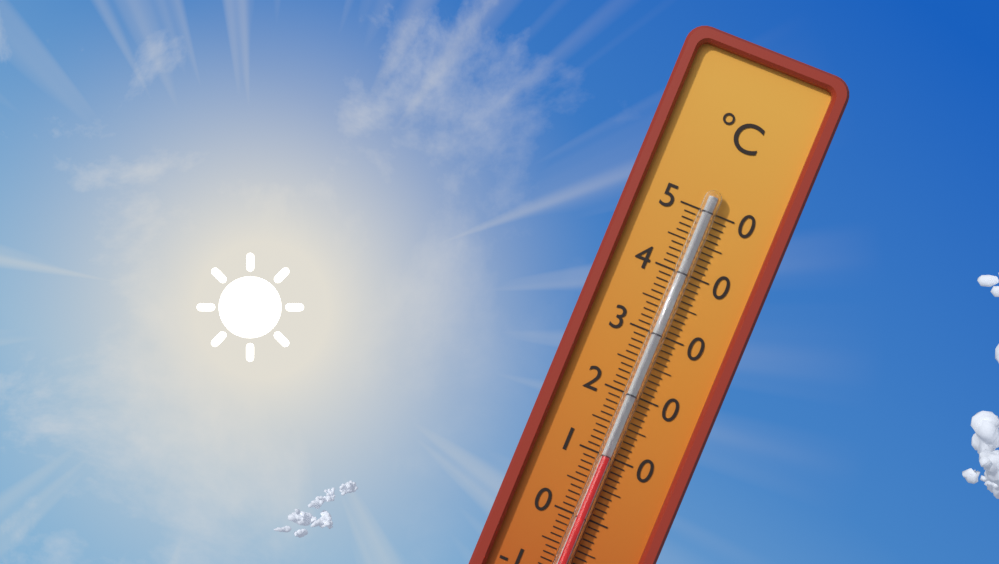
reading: 10 °C
